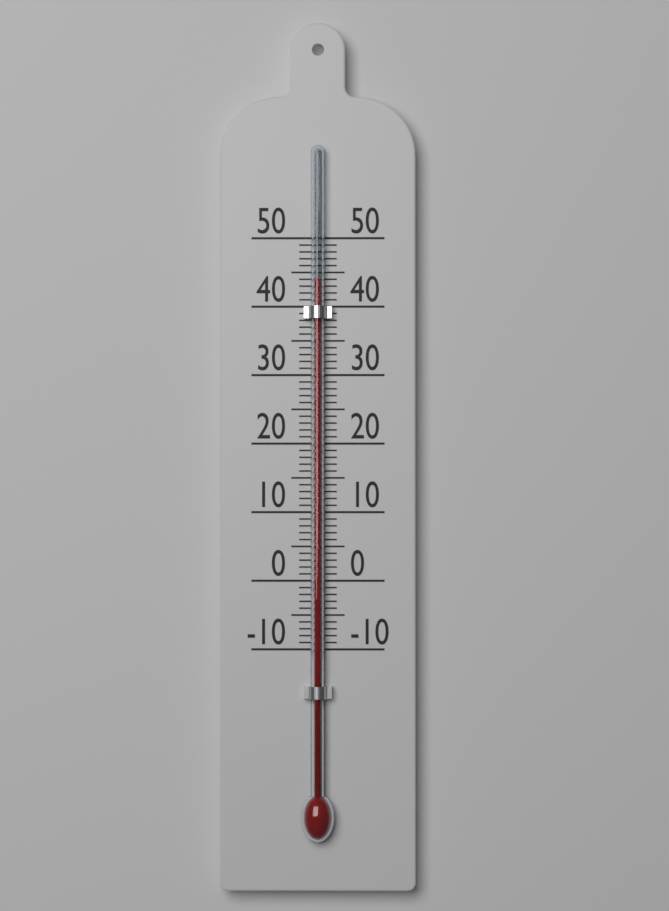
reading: 44 (no unit)
